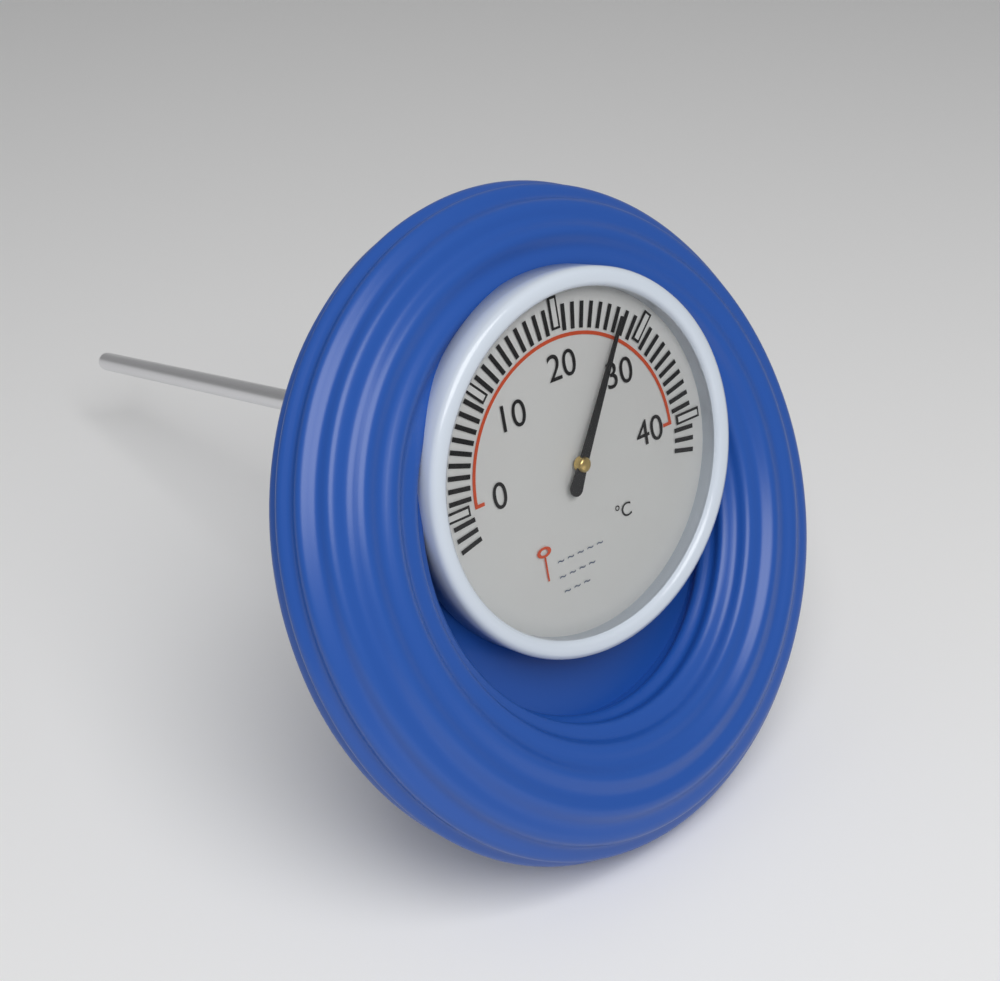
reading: 27 °C
